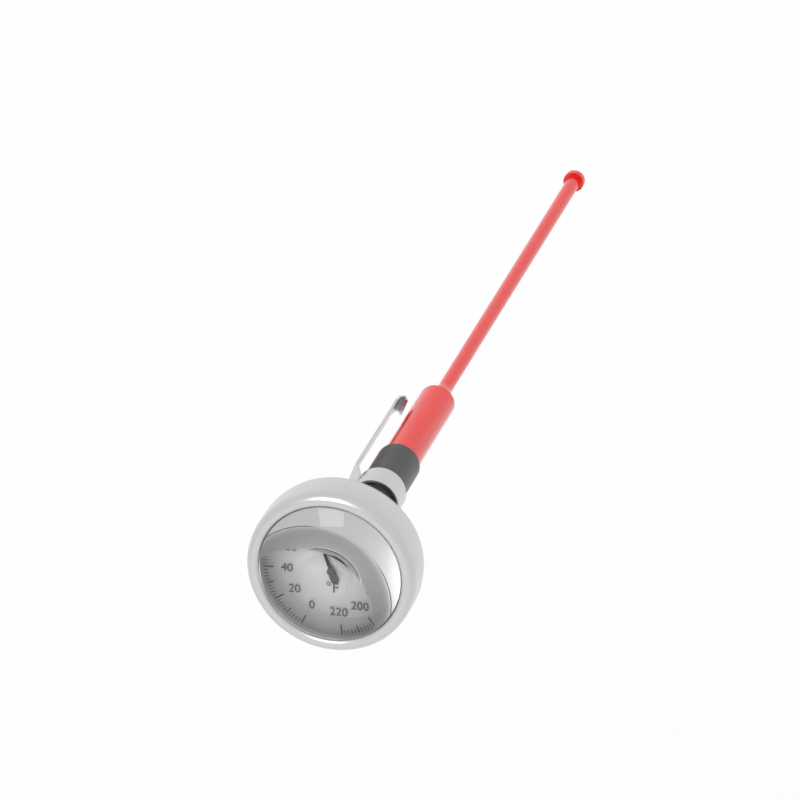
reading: 90 °F
